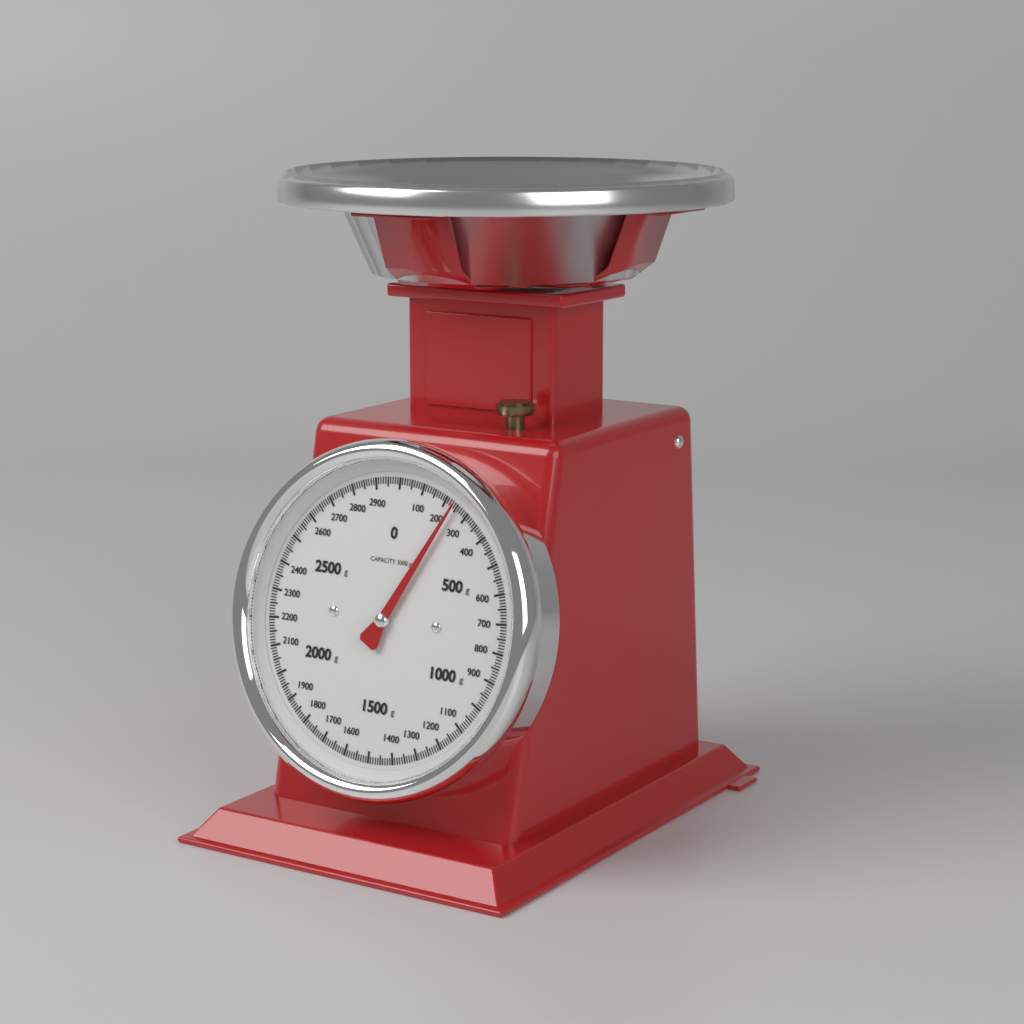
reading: 240 g
